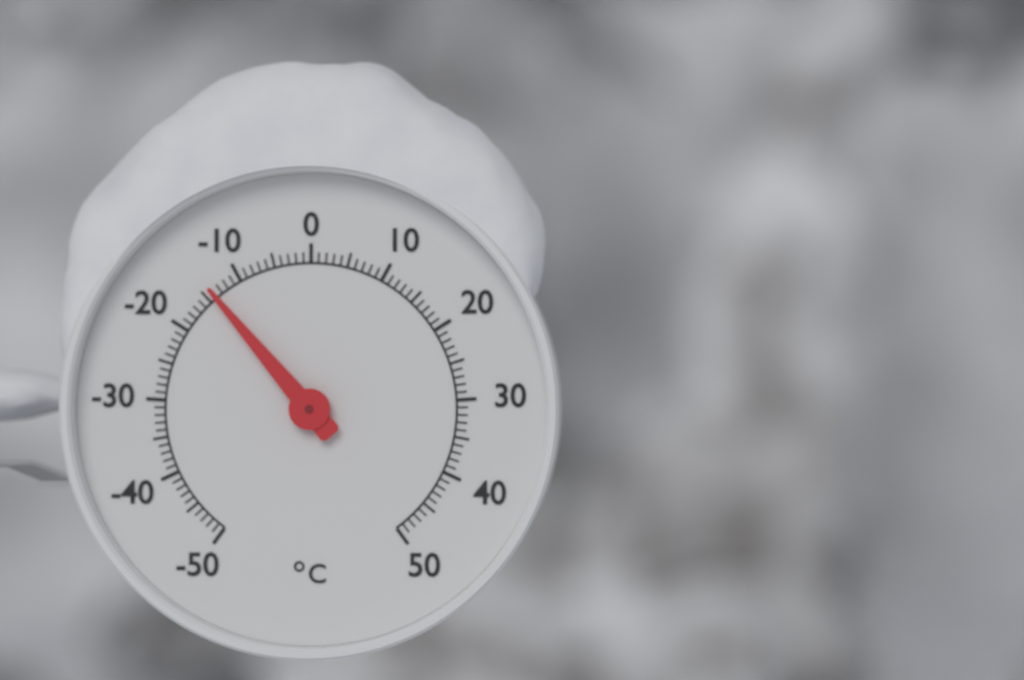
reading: -14 °C
